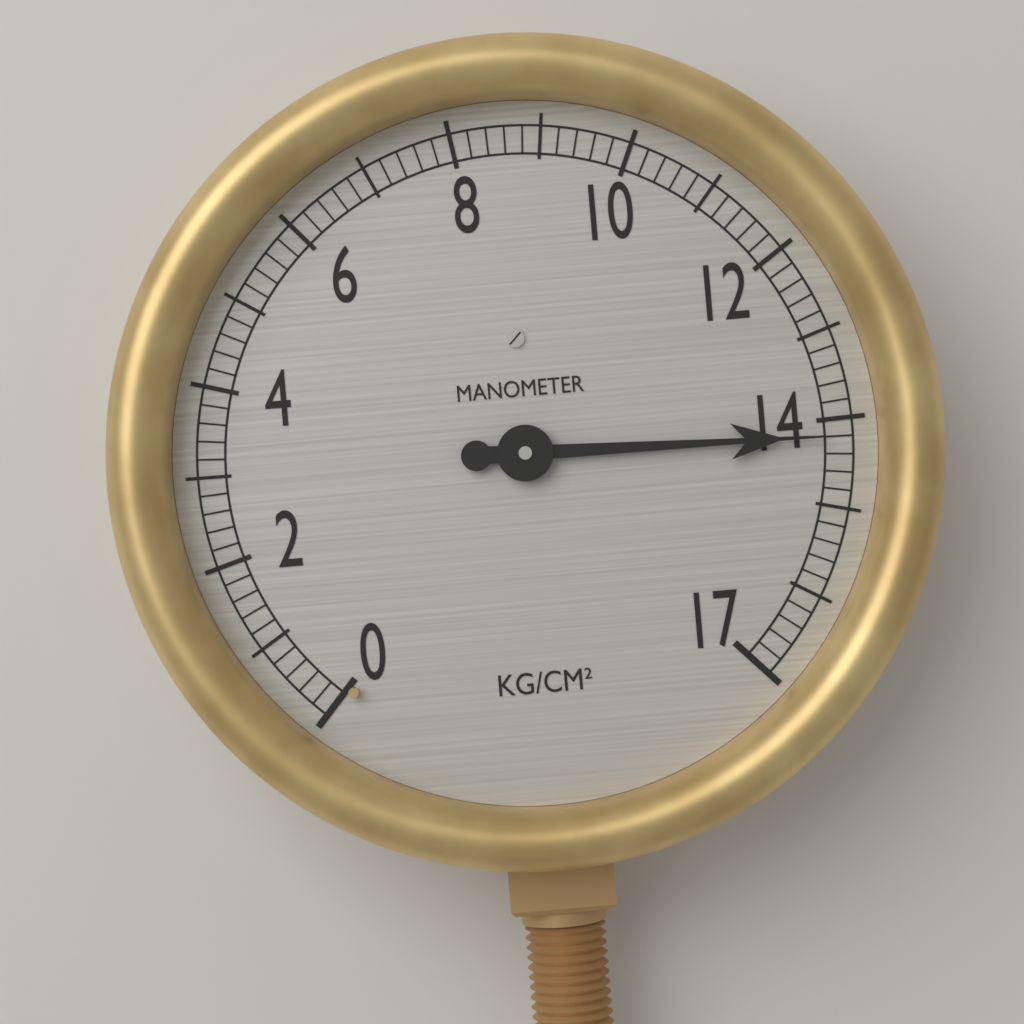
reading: 14.2 kg/cm²
